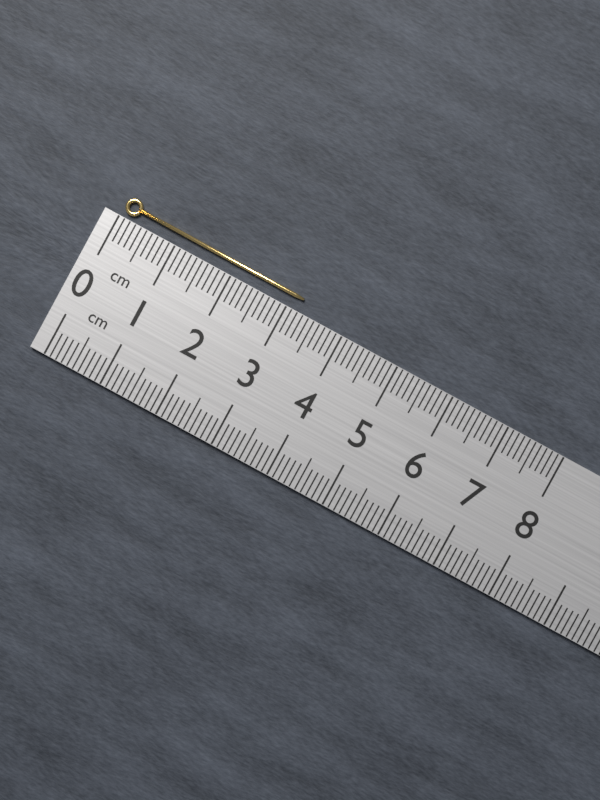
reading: 3.2 cm
